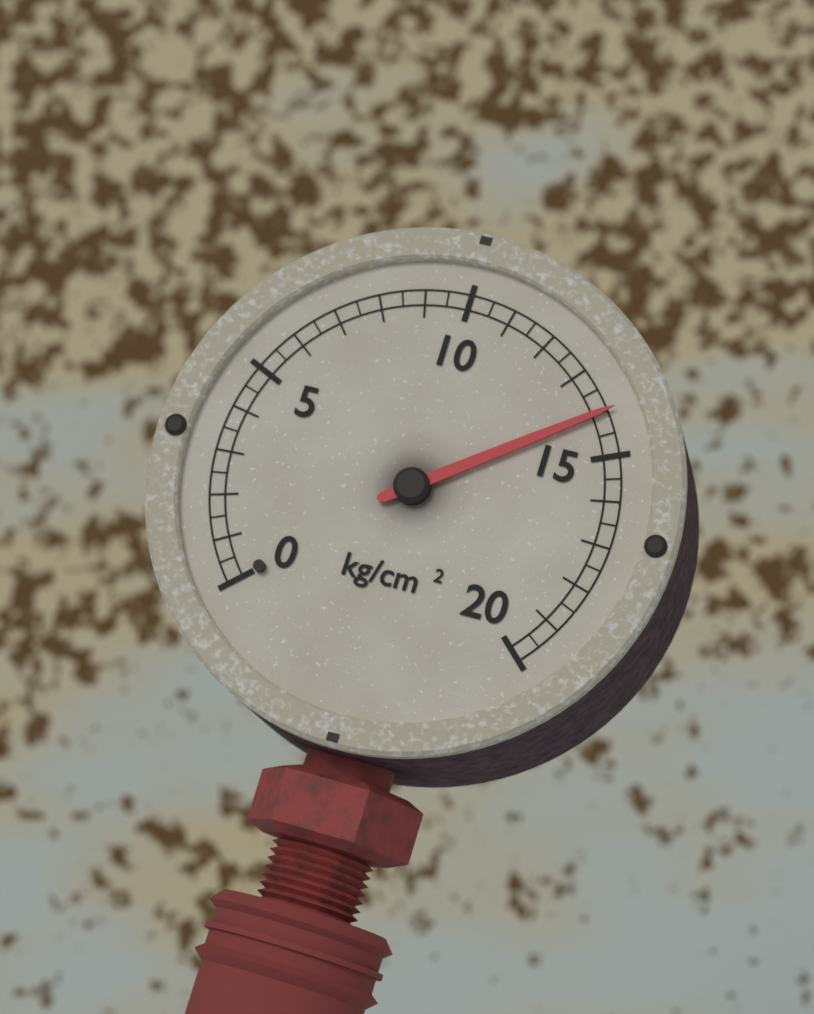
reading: 14.0 kg/cm²
